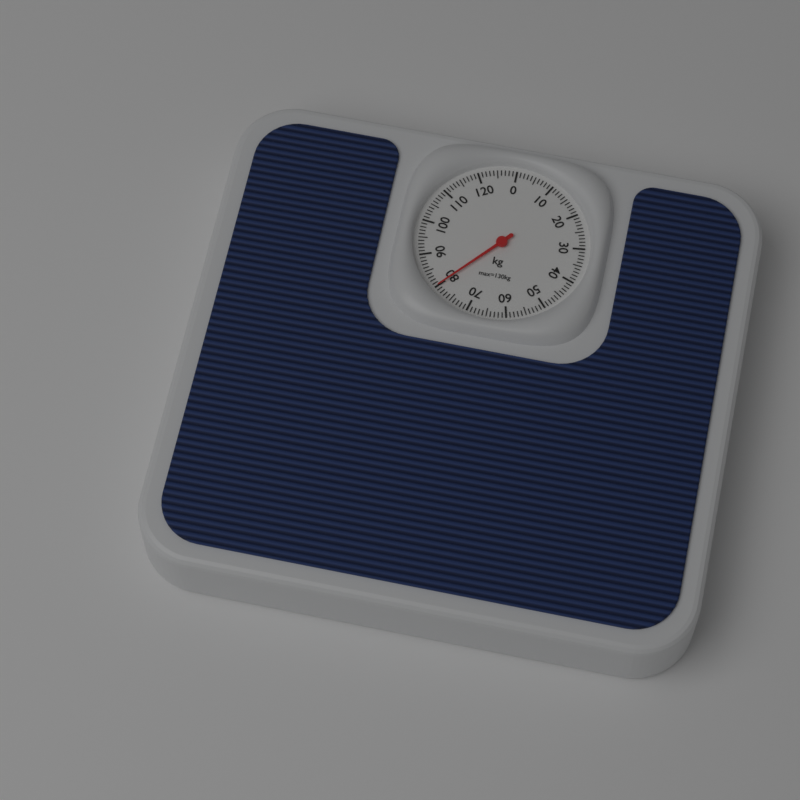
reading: 80 kg
